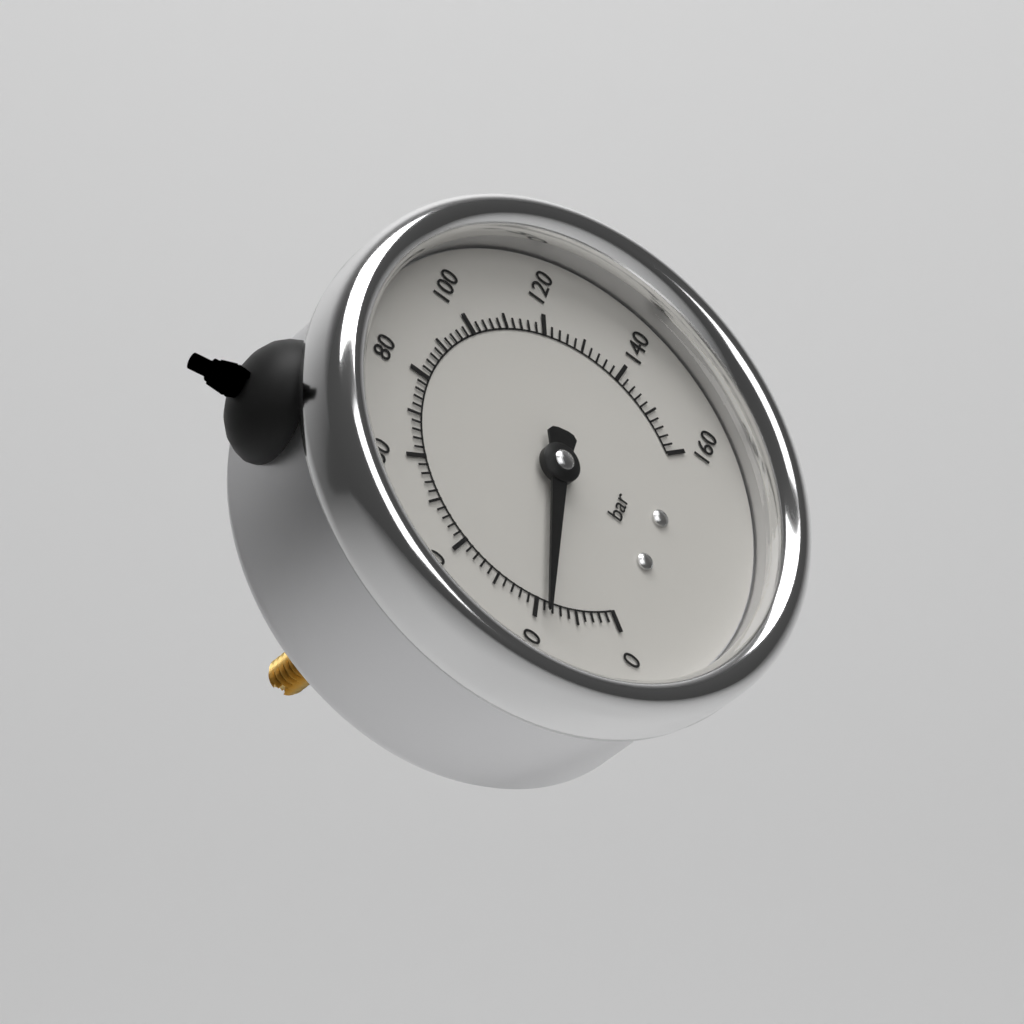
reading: 18 bar
